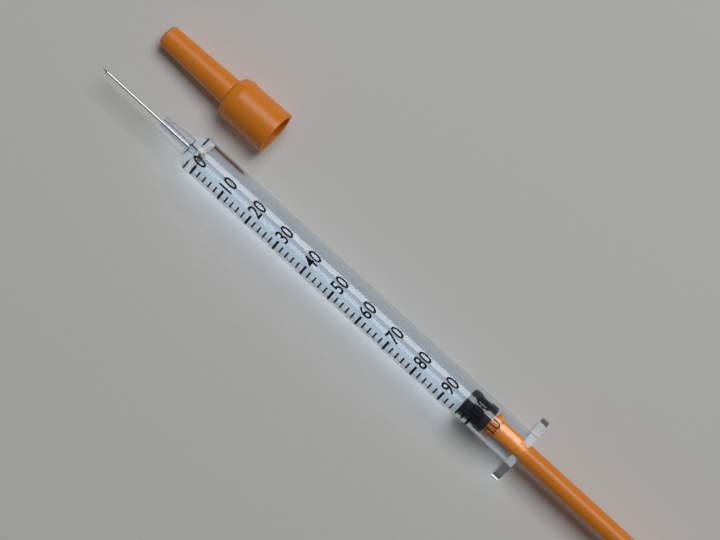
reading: 96 I.U.
